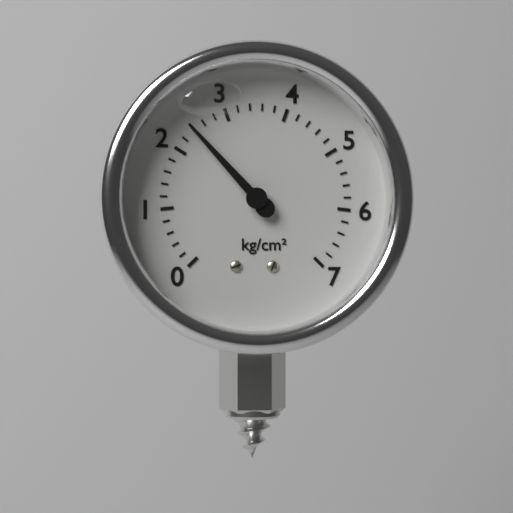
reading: 2.4 kg/cm²
